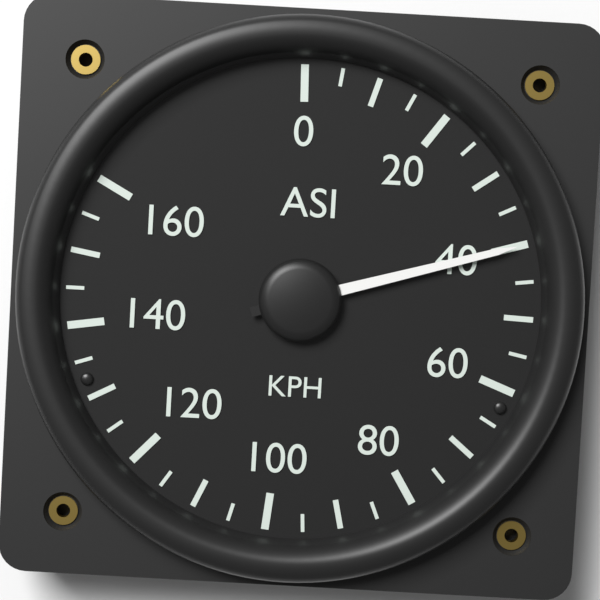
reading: 40 KPH
